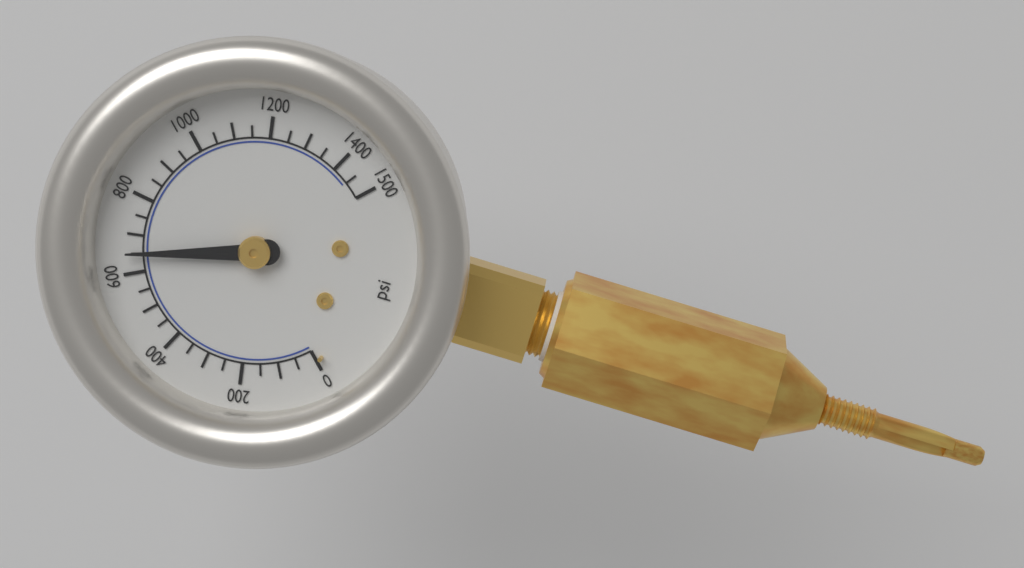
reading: 650 psi
